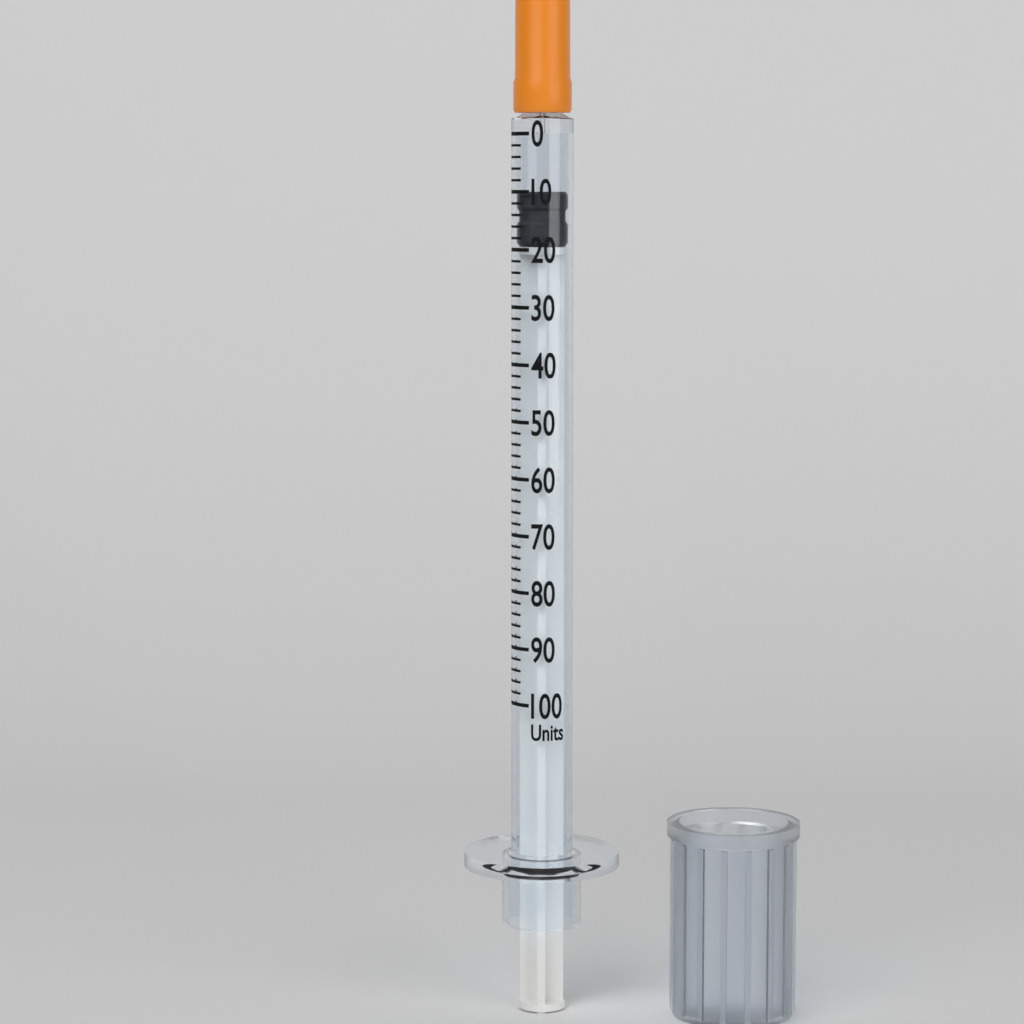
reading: 10 units
